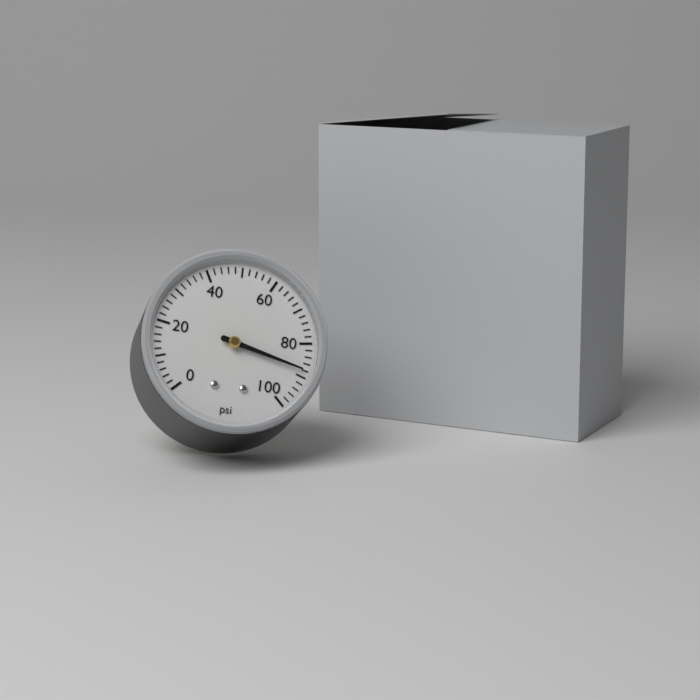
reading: 88 psi
